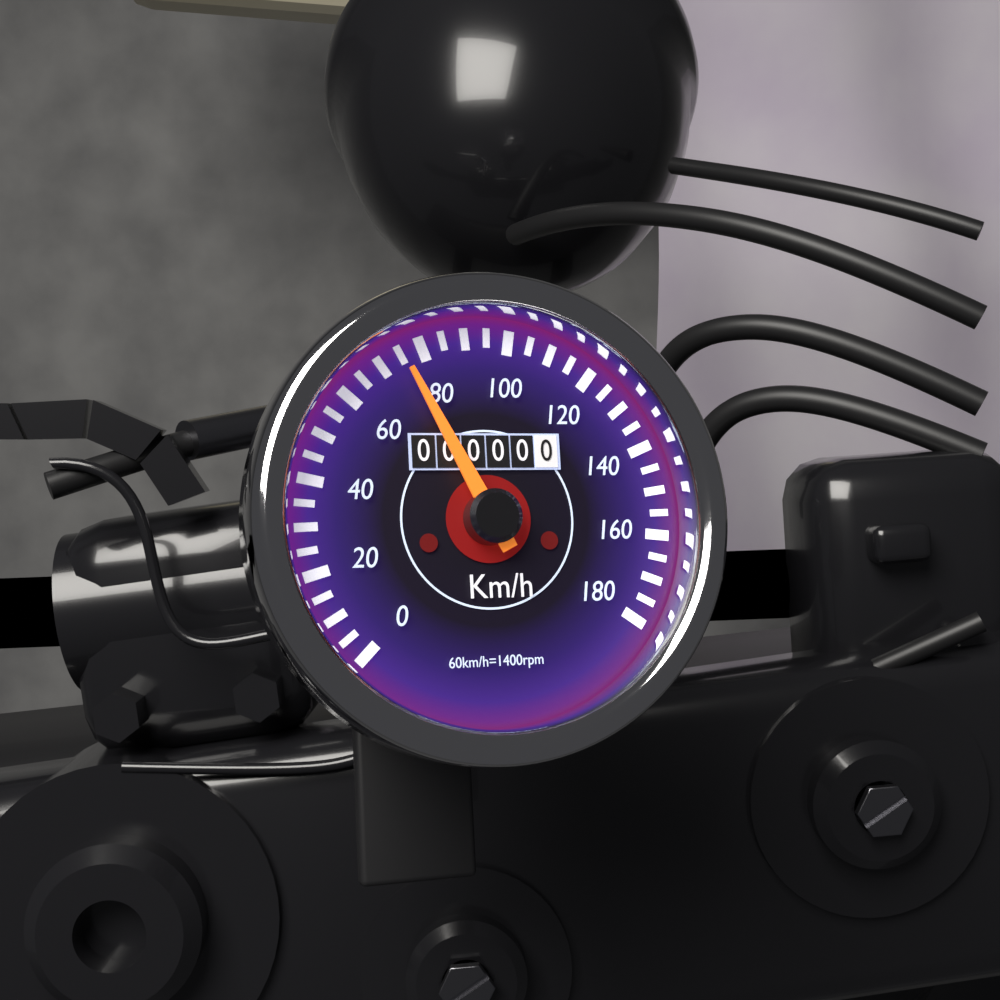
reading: 75 km/h
